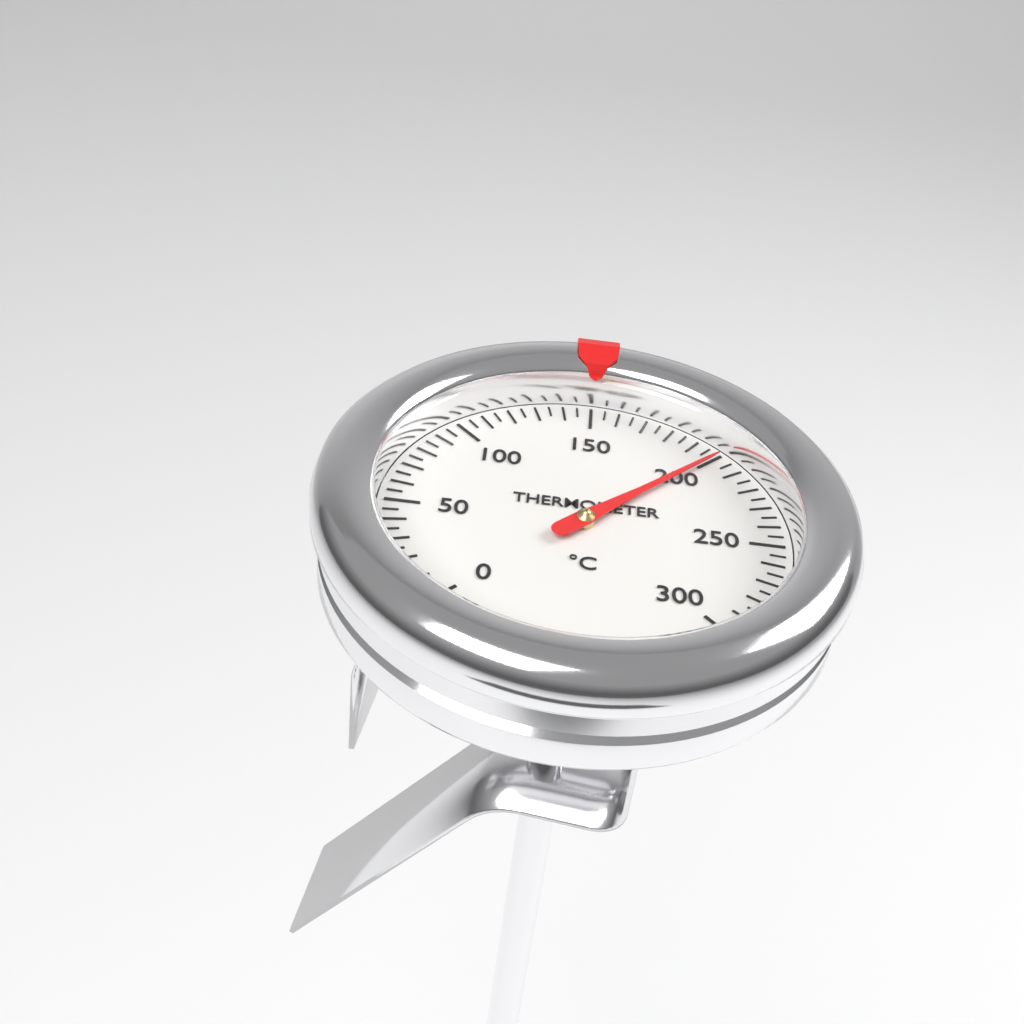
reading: 200 °C
